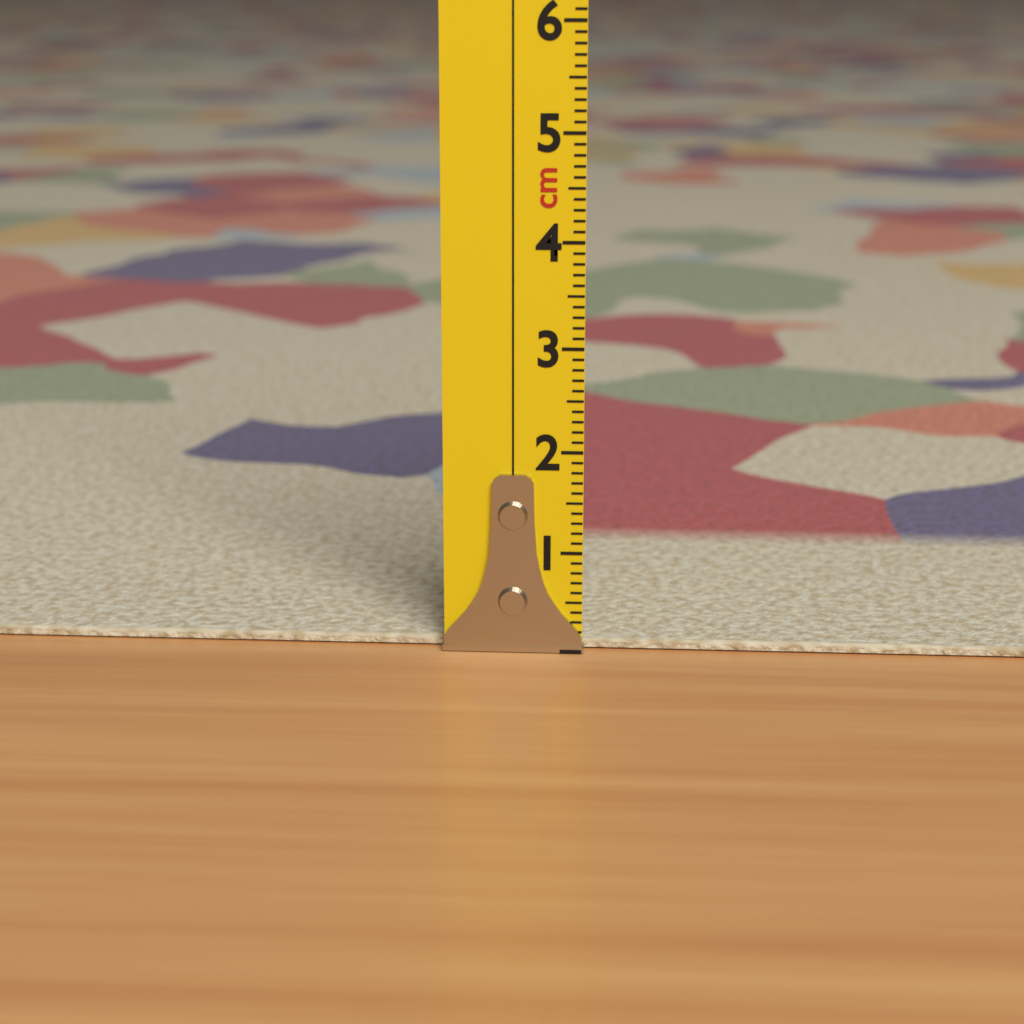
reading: 0.1 cm
